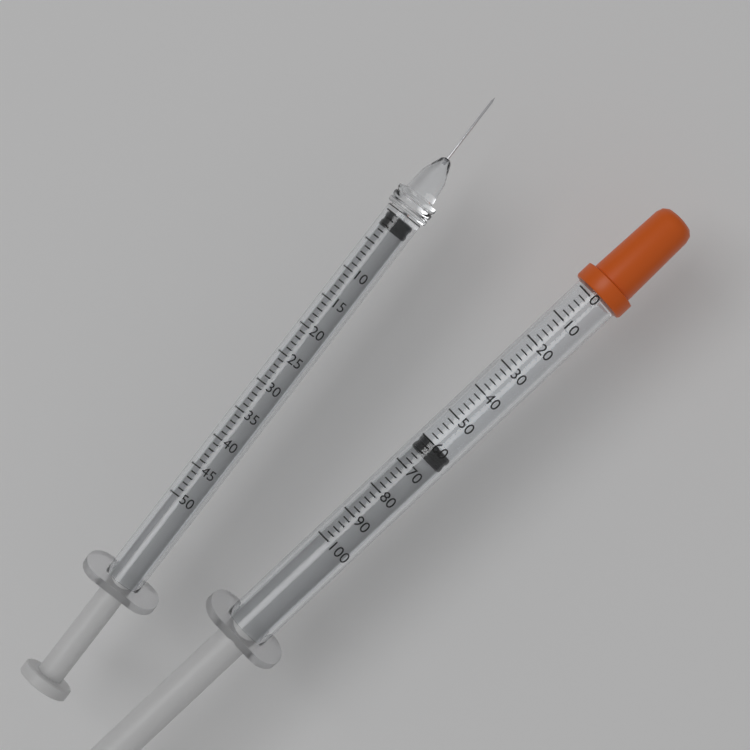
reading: 60 (no unit)
